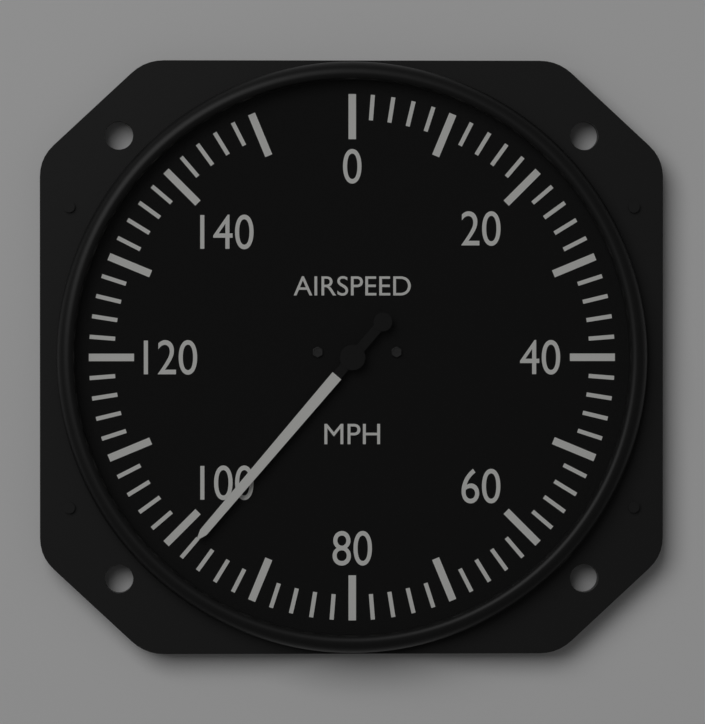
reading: 98 mph
